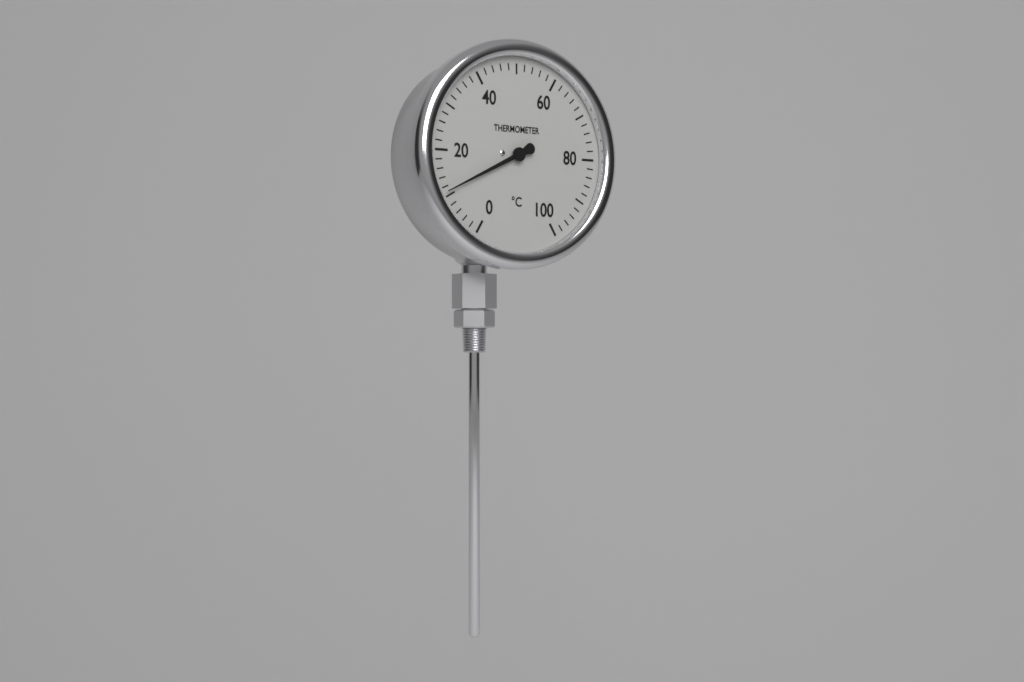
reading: 11 °C
